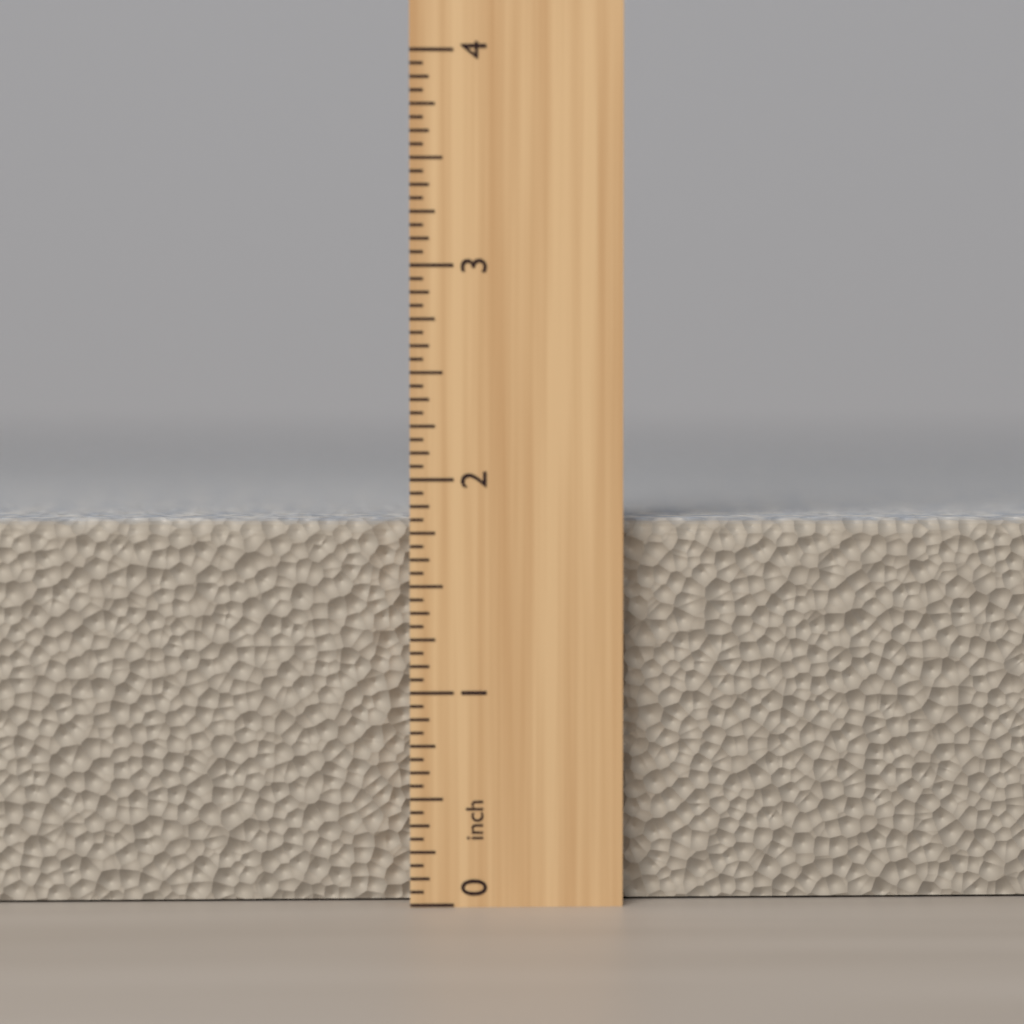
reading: 1.8125 inch
